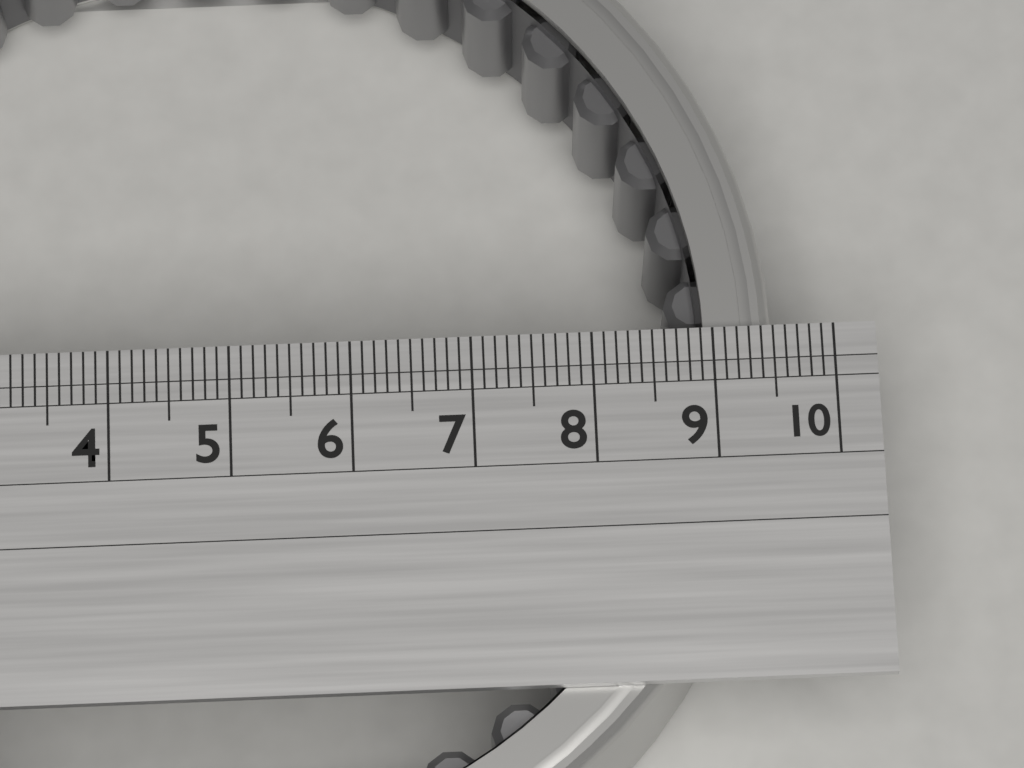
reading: 9.5 (no unit)
